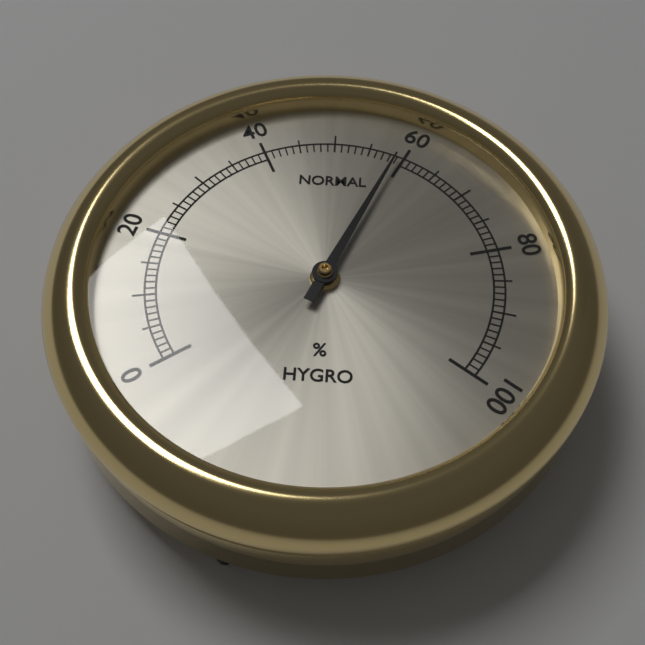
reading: 59 %
